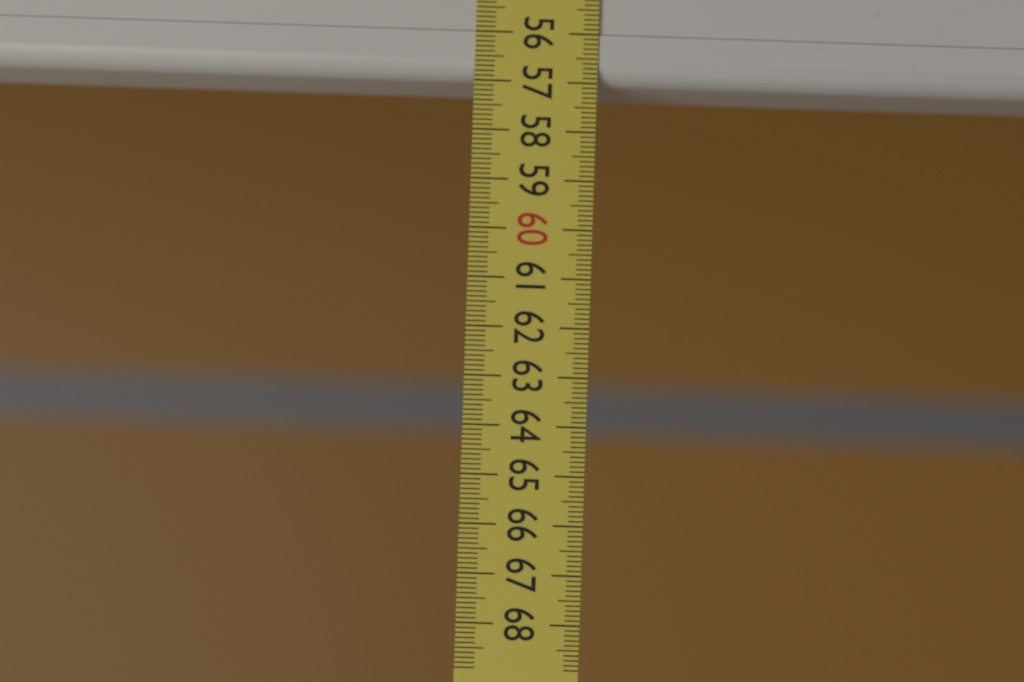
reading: 57.0 (no unit)
